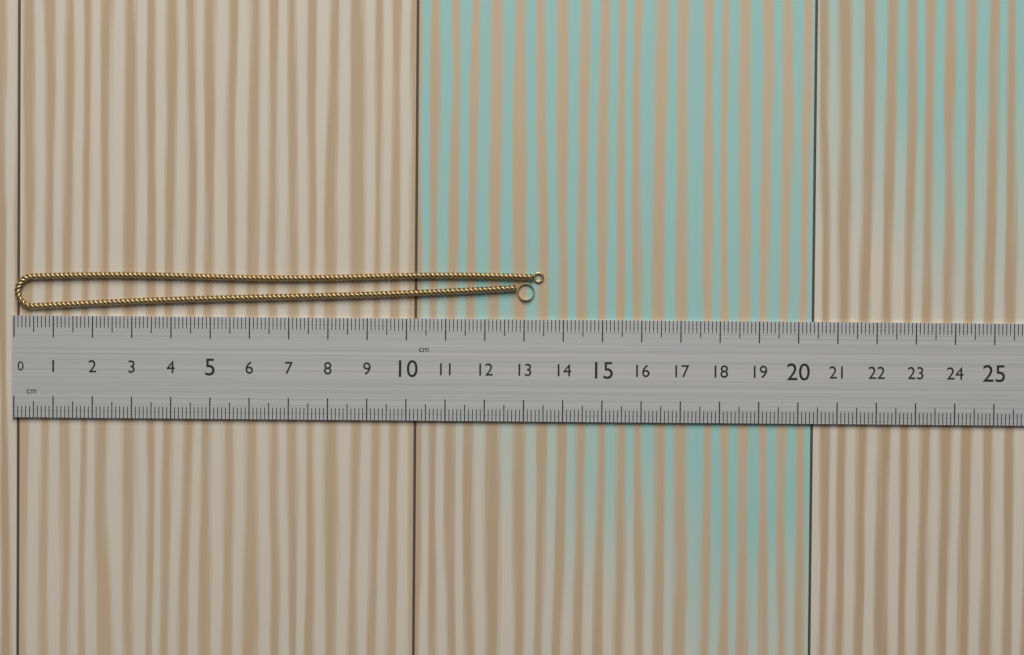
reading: 13.5 cm
